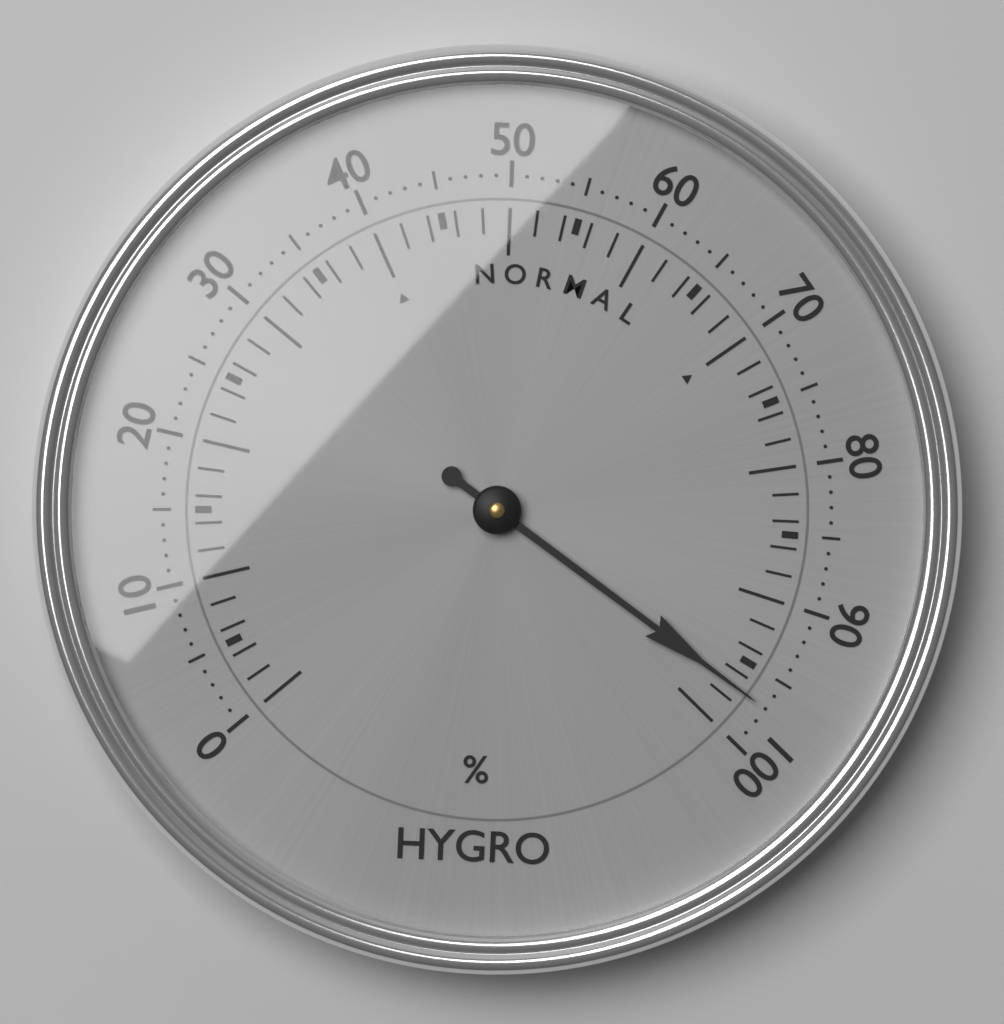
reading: 97 %
